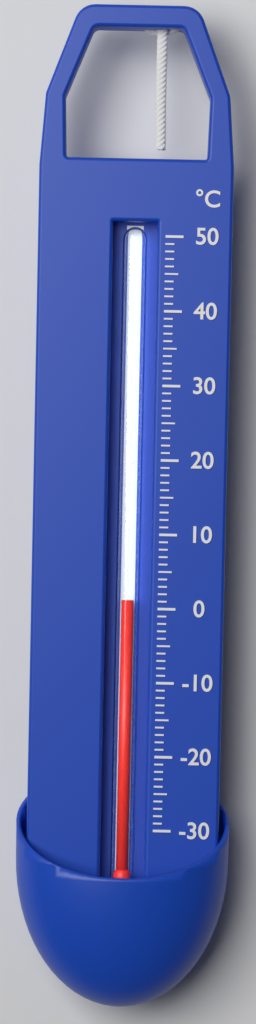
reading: 1 °C
